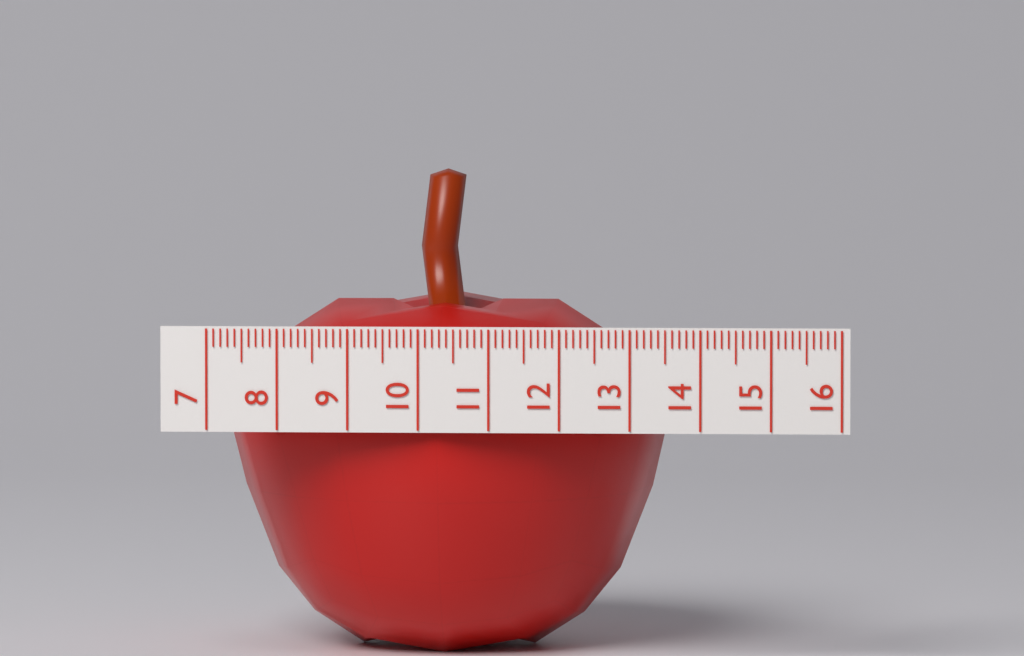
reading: 13.5 (no unit)
